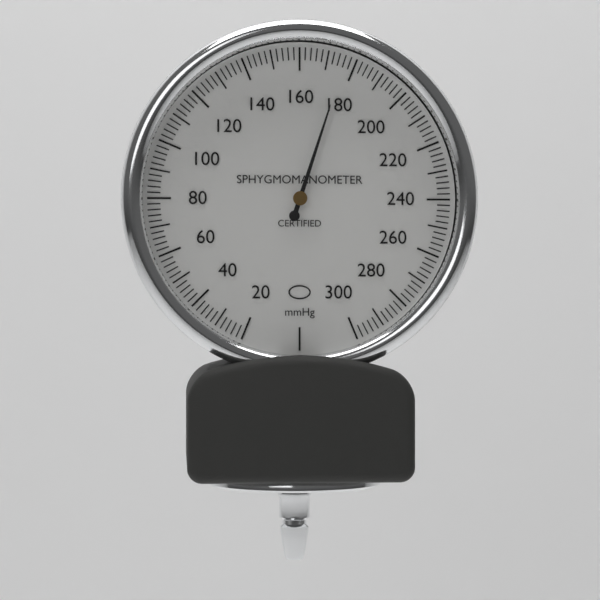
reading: 176 mmHg
